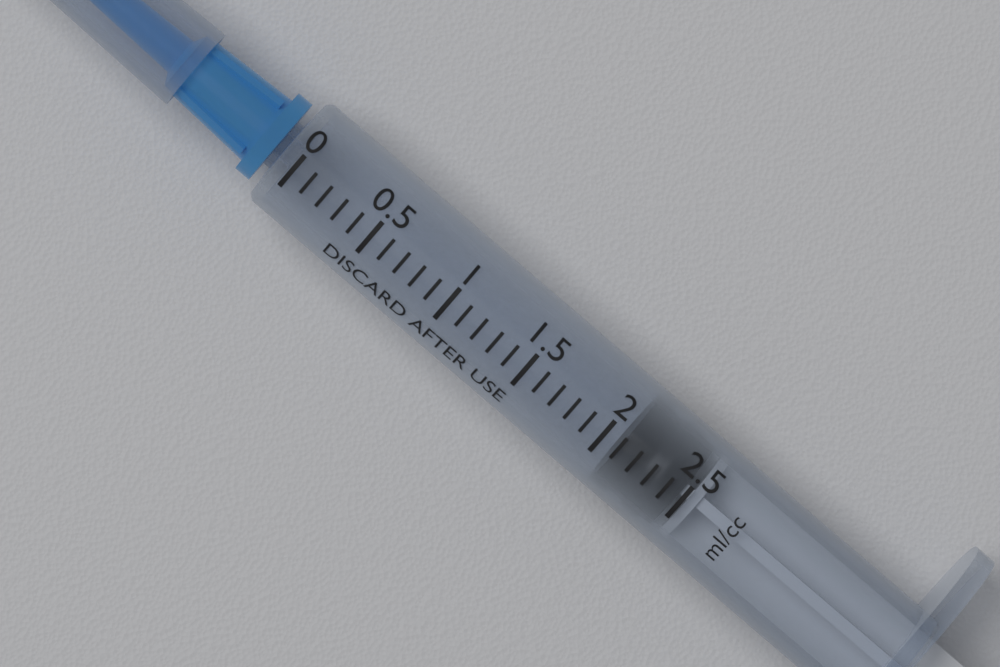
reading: 2.1 ml
